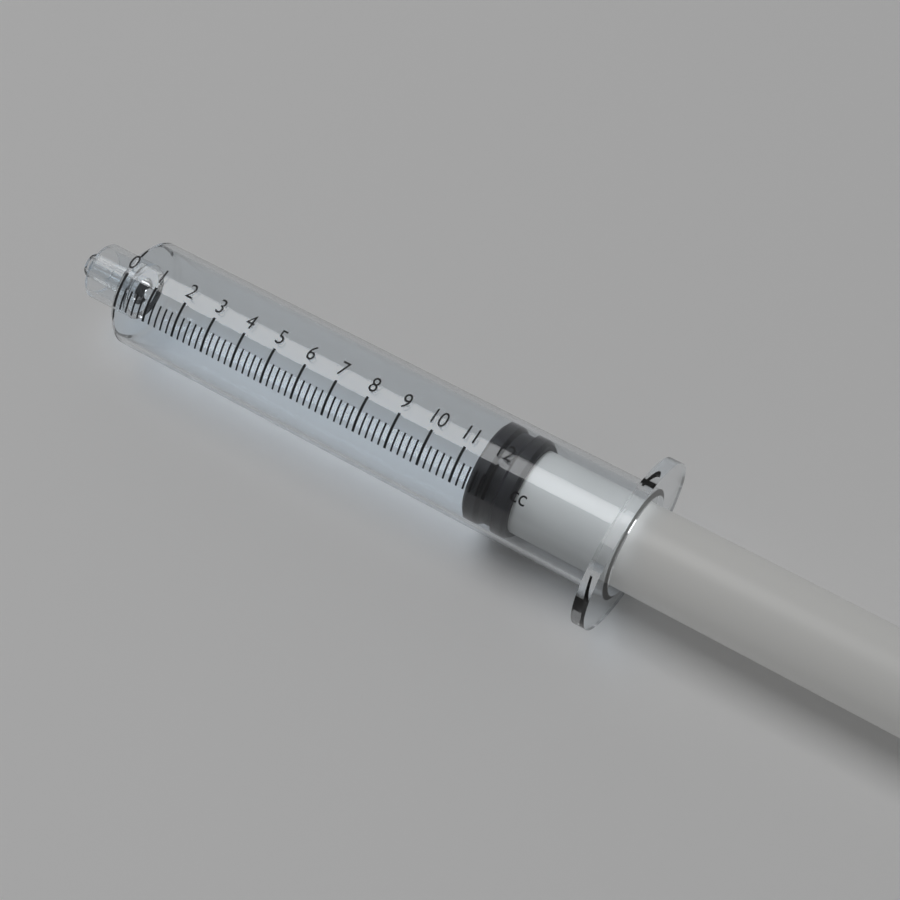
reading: 11.4 cc
